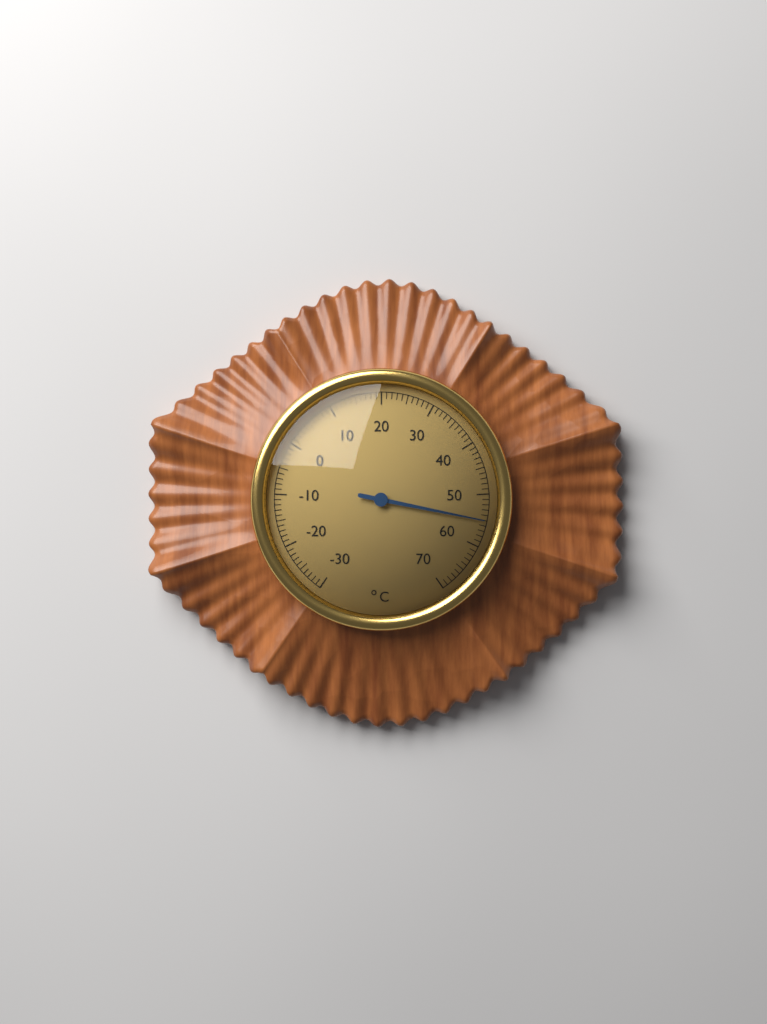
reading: 55 °C
